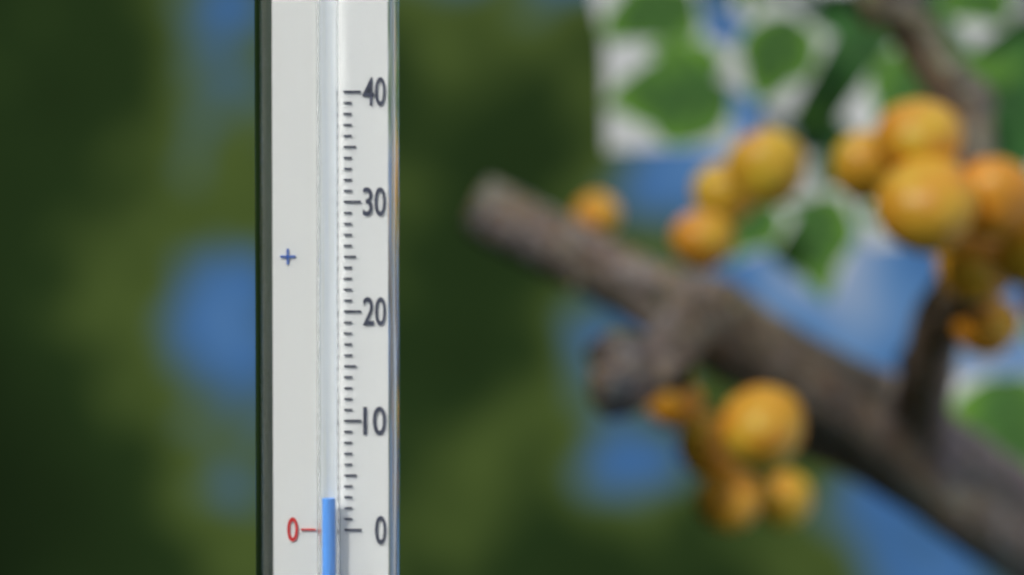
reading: 3 (no unit)
